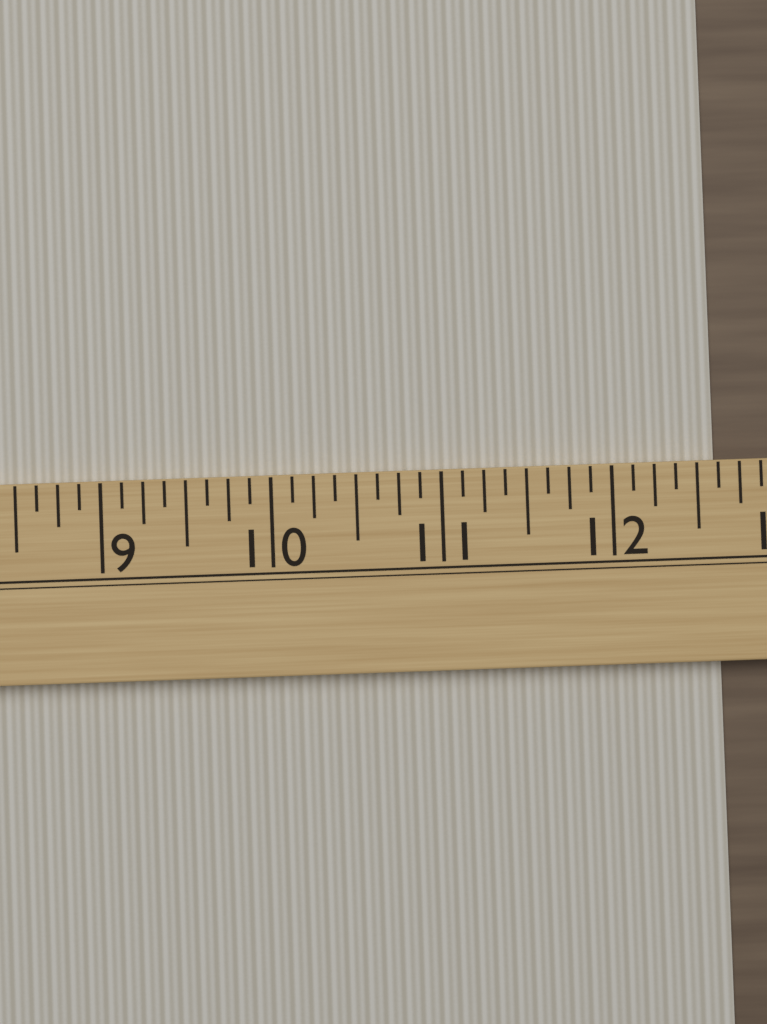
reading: 12.625 (no unit)
